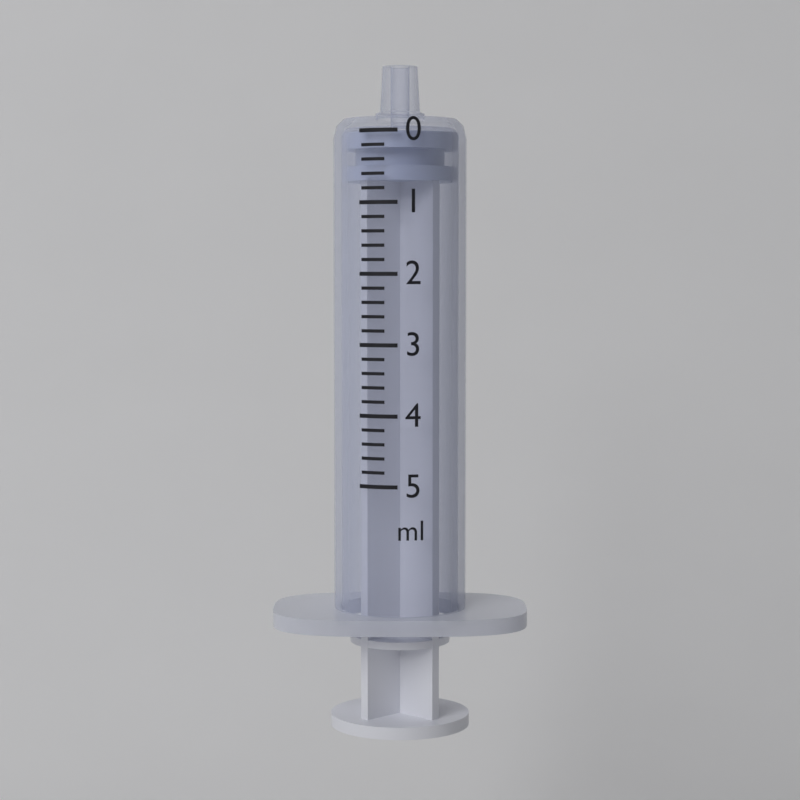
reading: 0.0 ml
